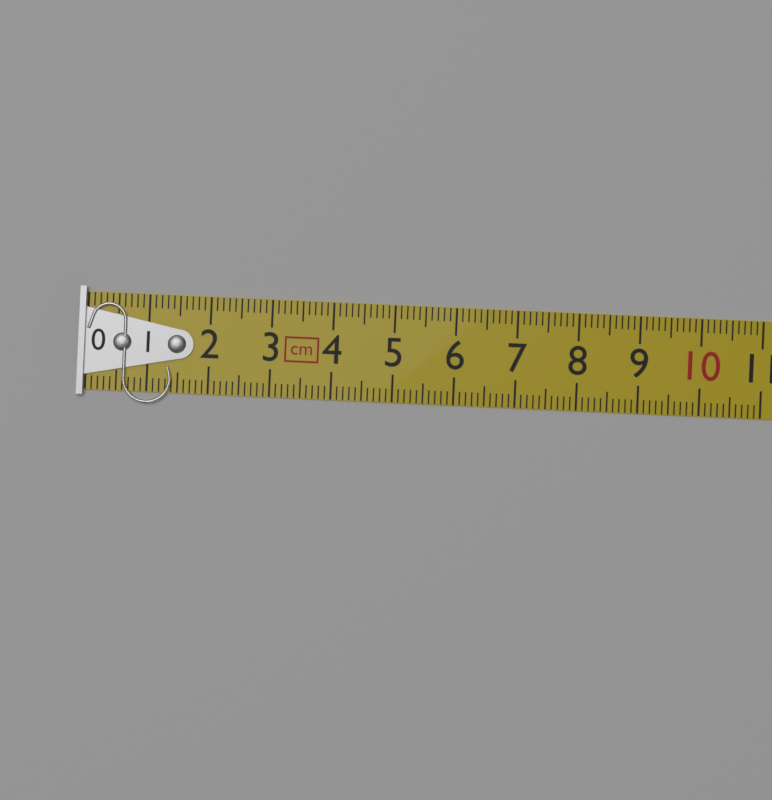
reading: 1.4 cm
